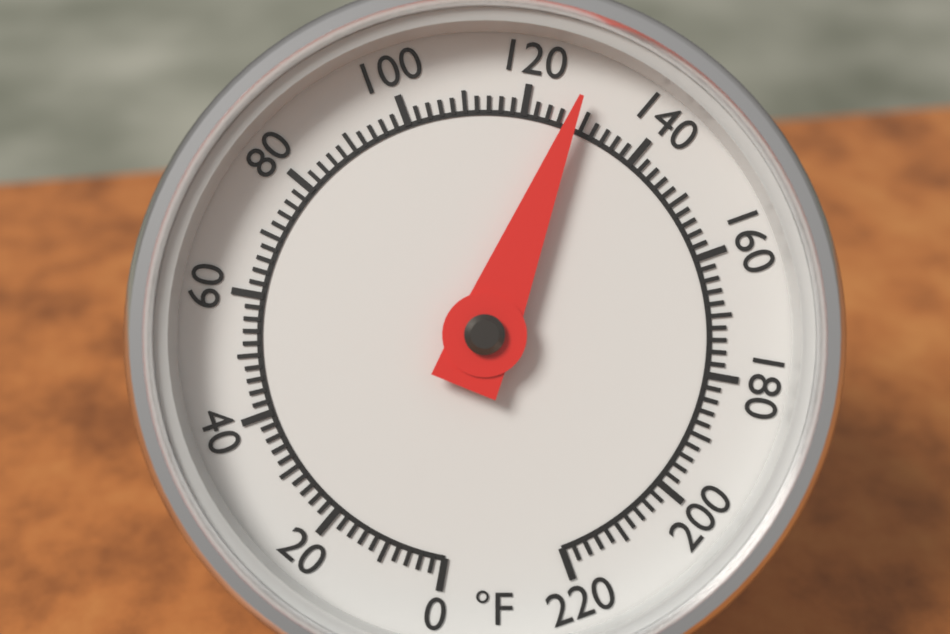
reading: 128 °F
